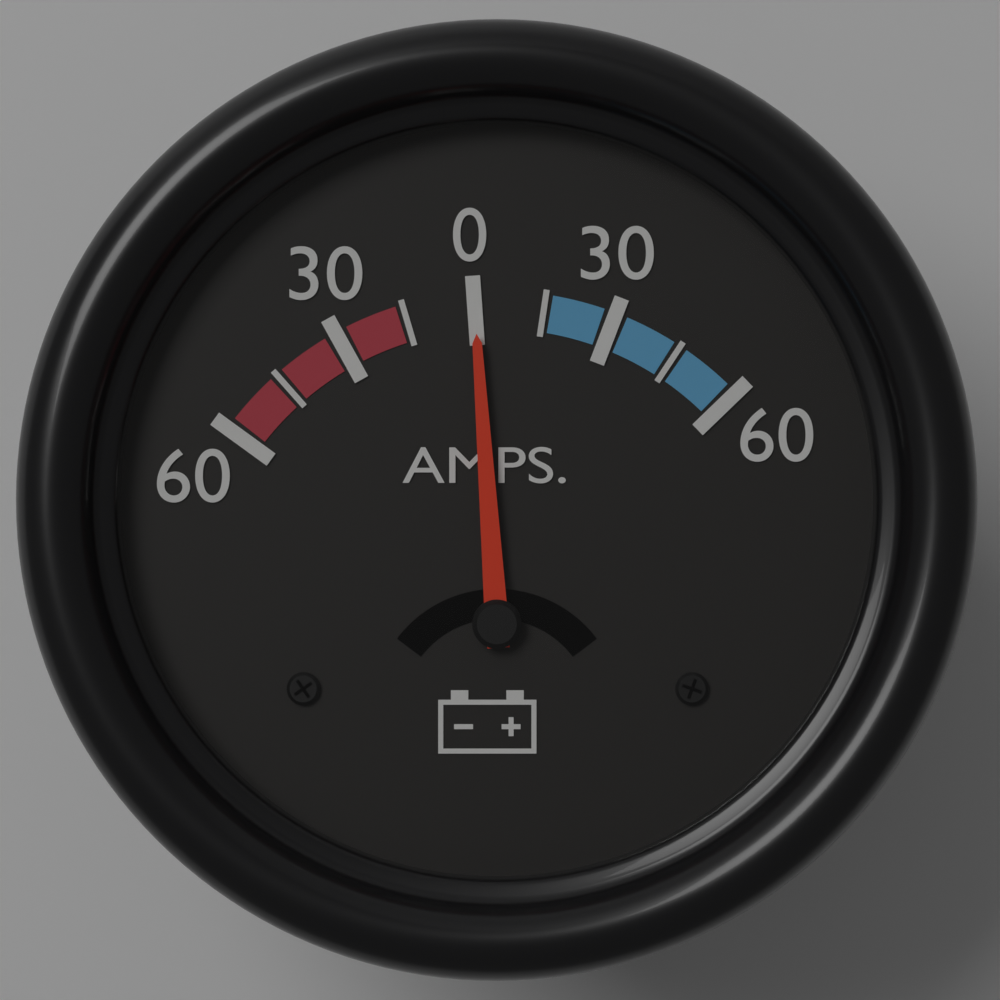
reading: 0 A
